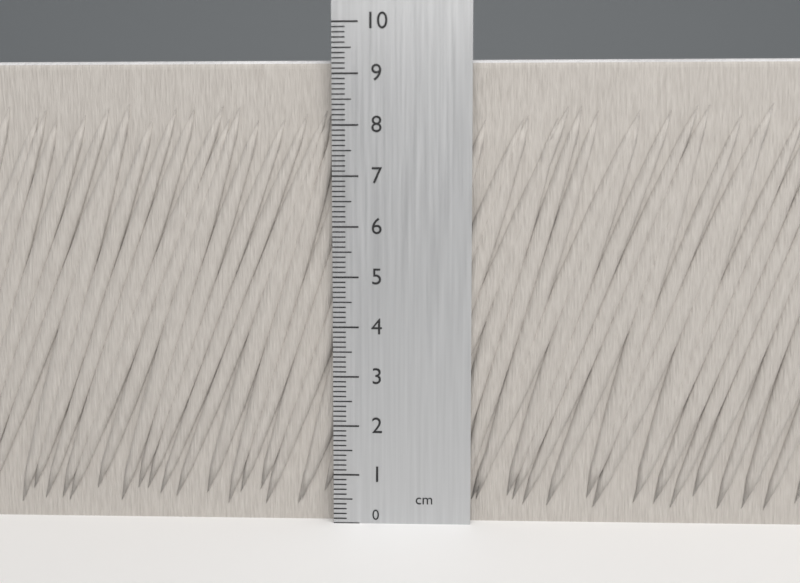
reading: 9.3 cm
